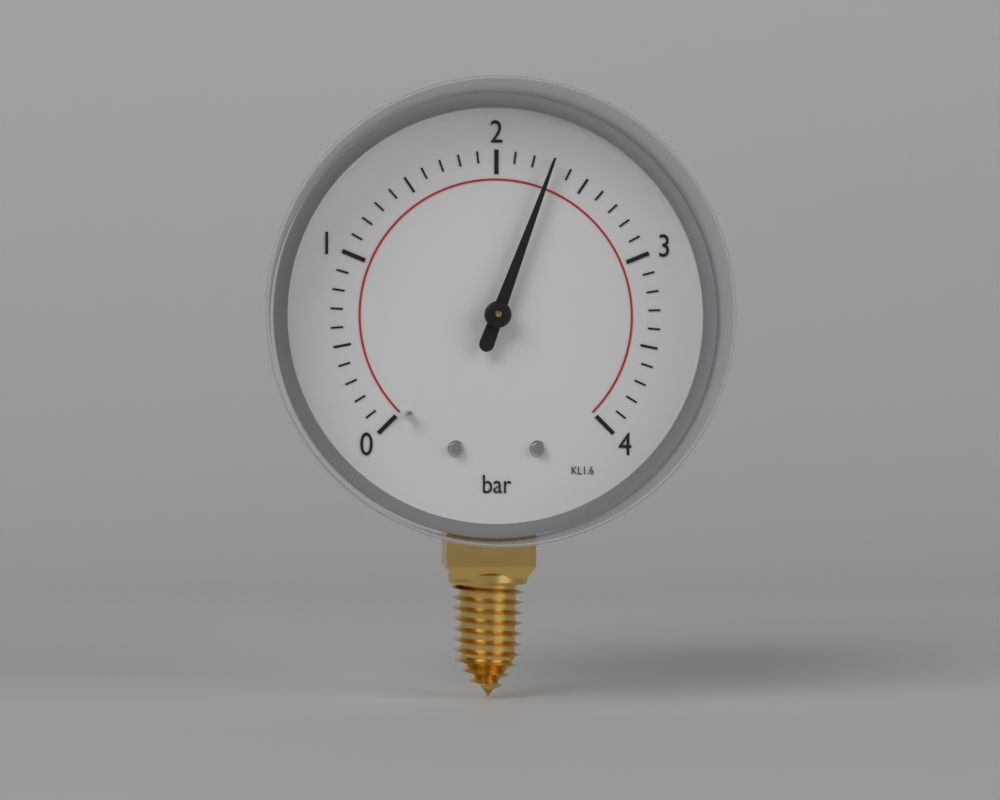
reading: 2.3 bar
